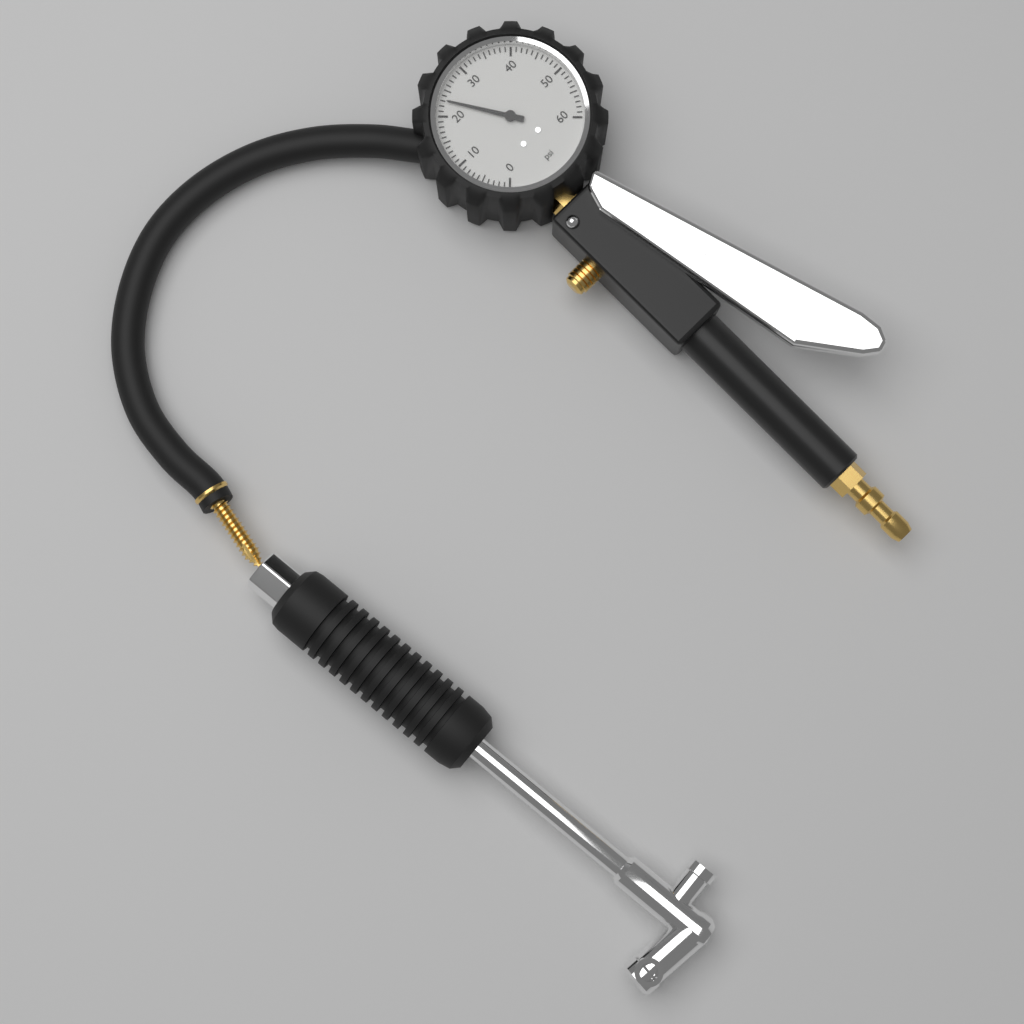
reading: 23 psi
